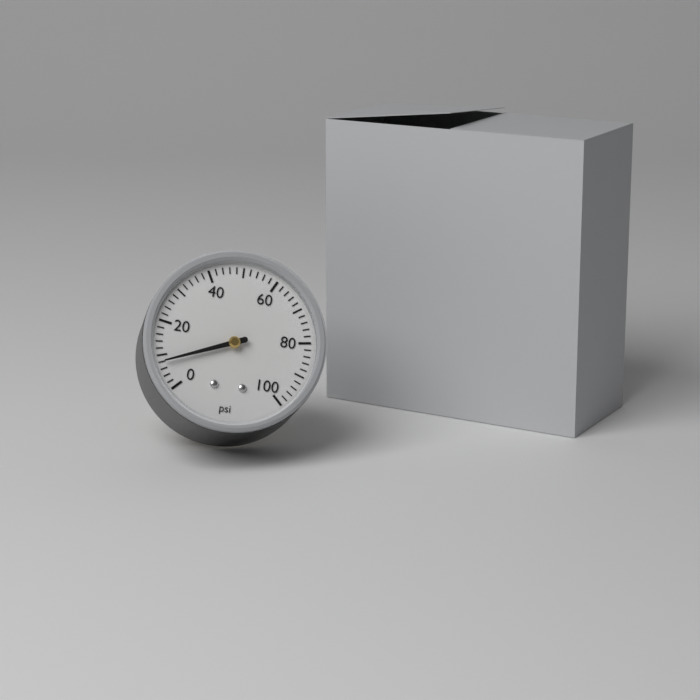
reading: 8 psi
